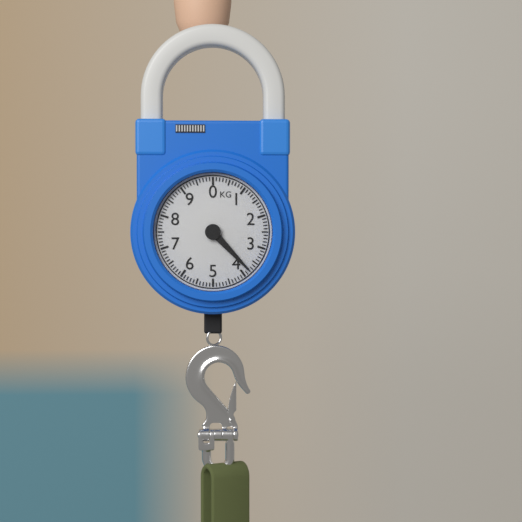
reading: 3.8 kg
